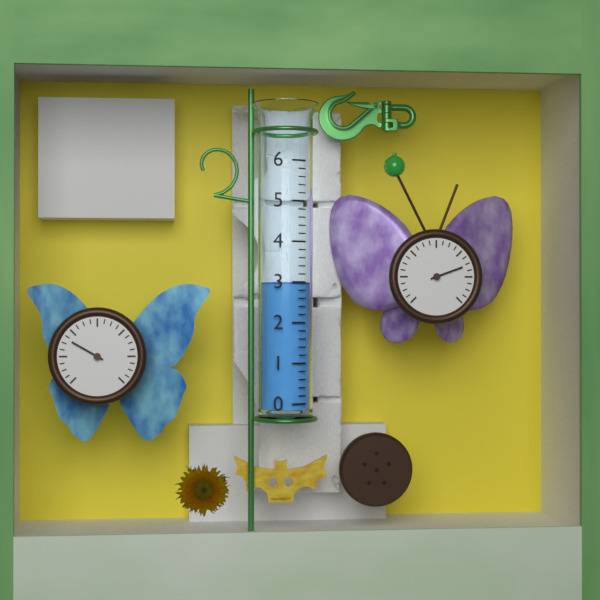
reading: 3.0 (no unit)
